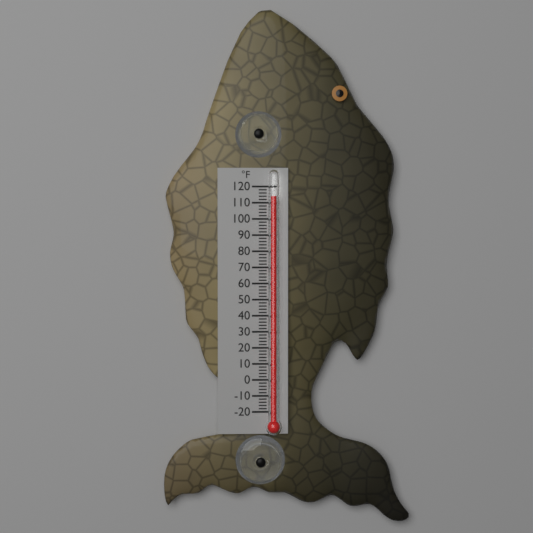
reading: 114 °F
